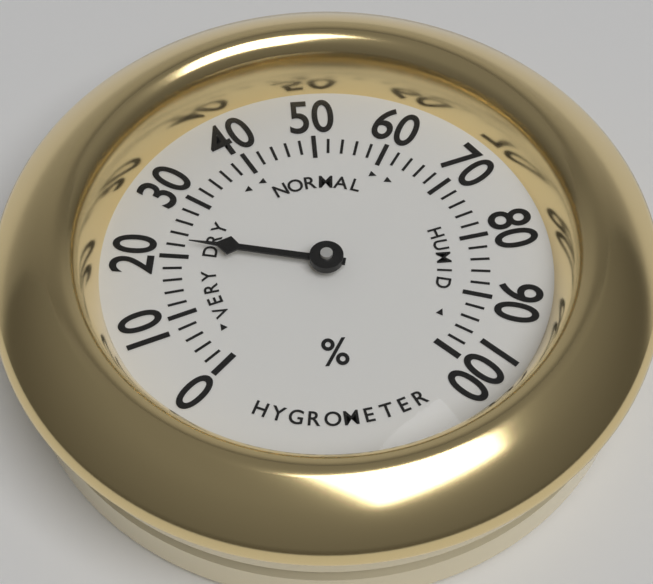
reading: 22 %
